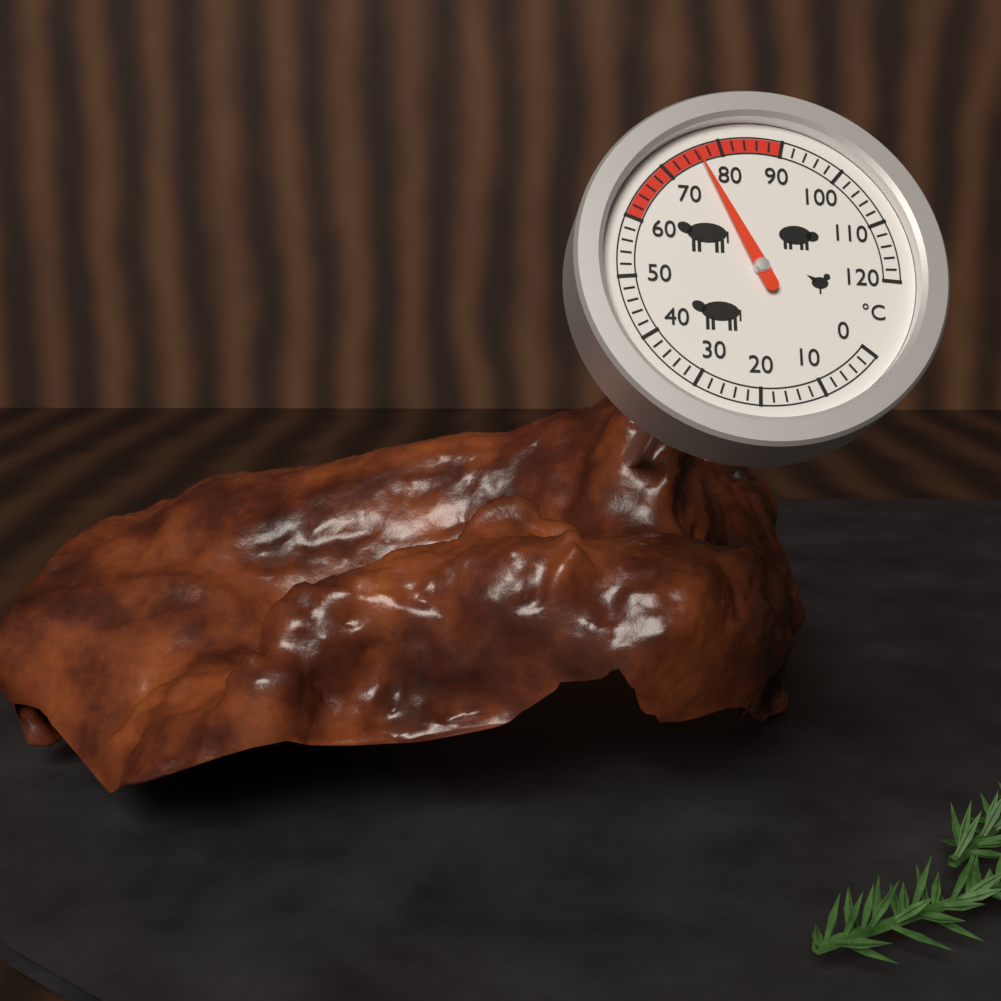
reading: 76 °C
